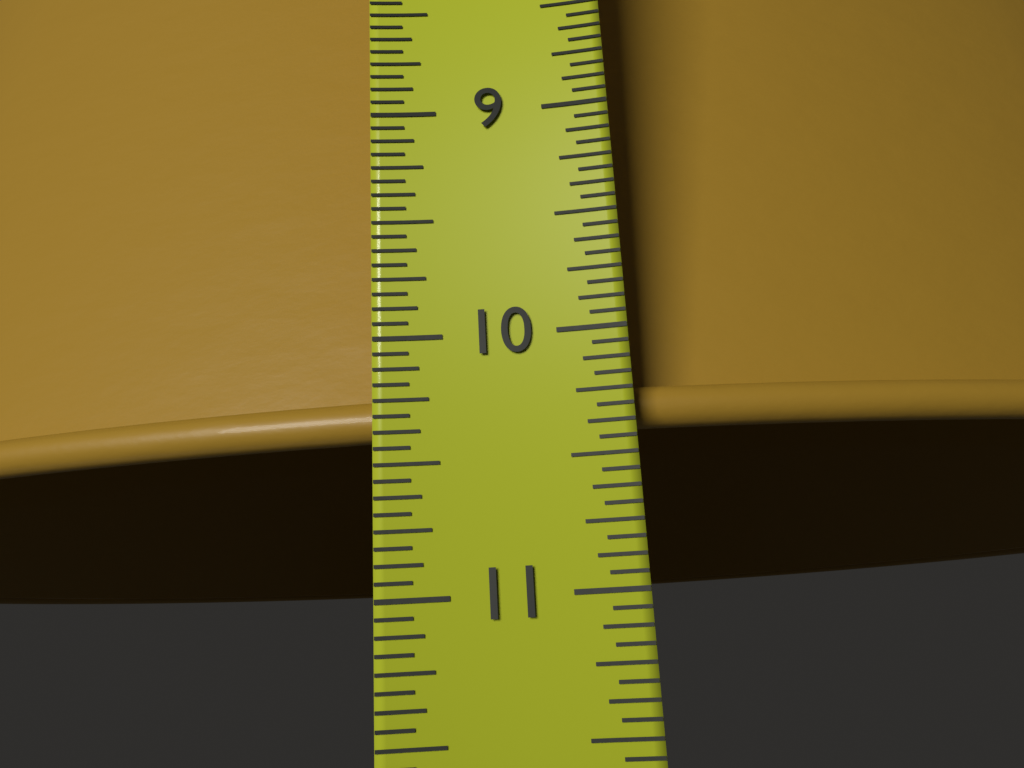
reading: 10.3750 in
